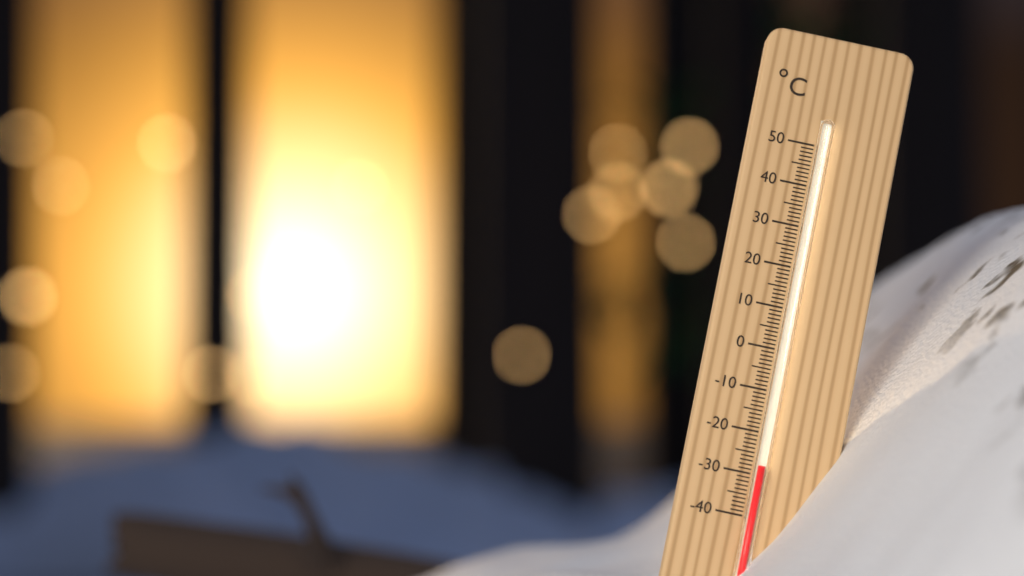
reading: -28 °C
